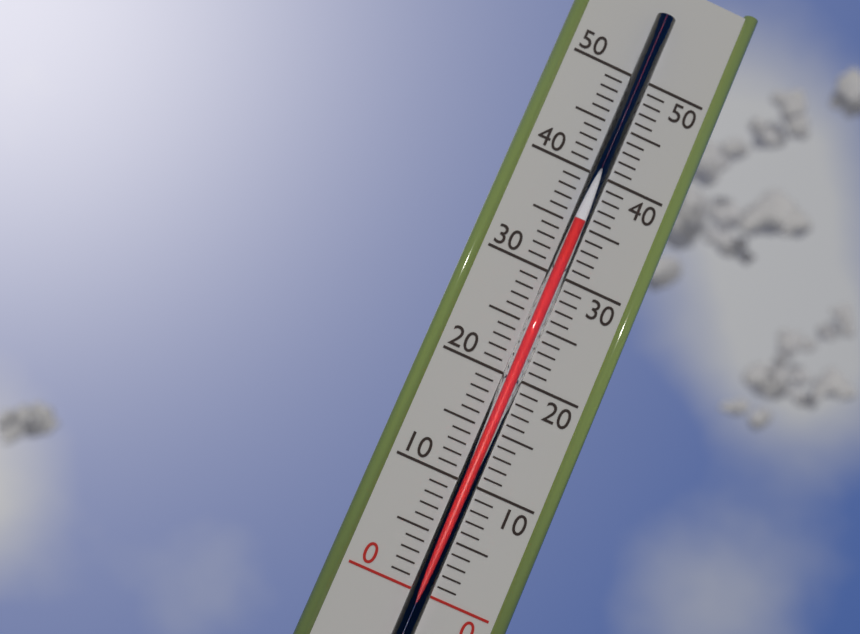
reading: 35 (no unit)
